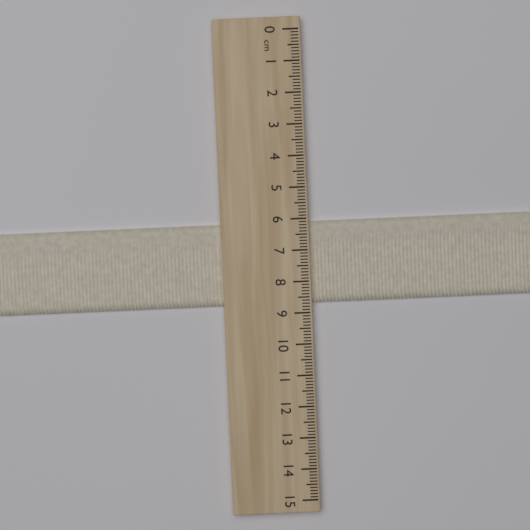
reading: 8.7 cm
